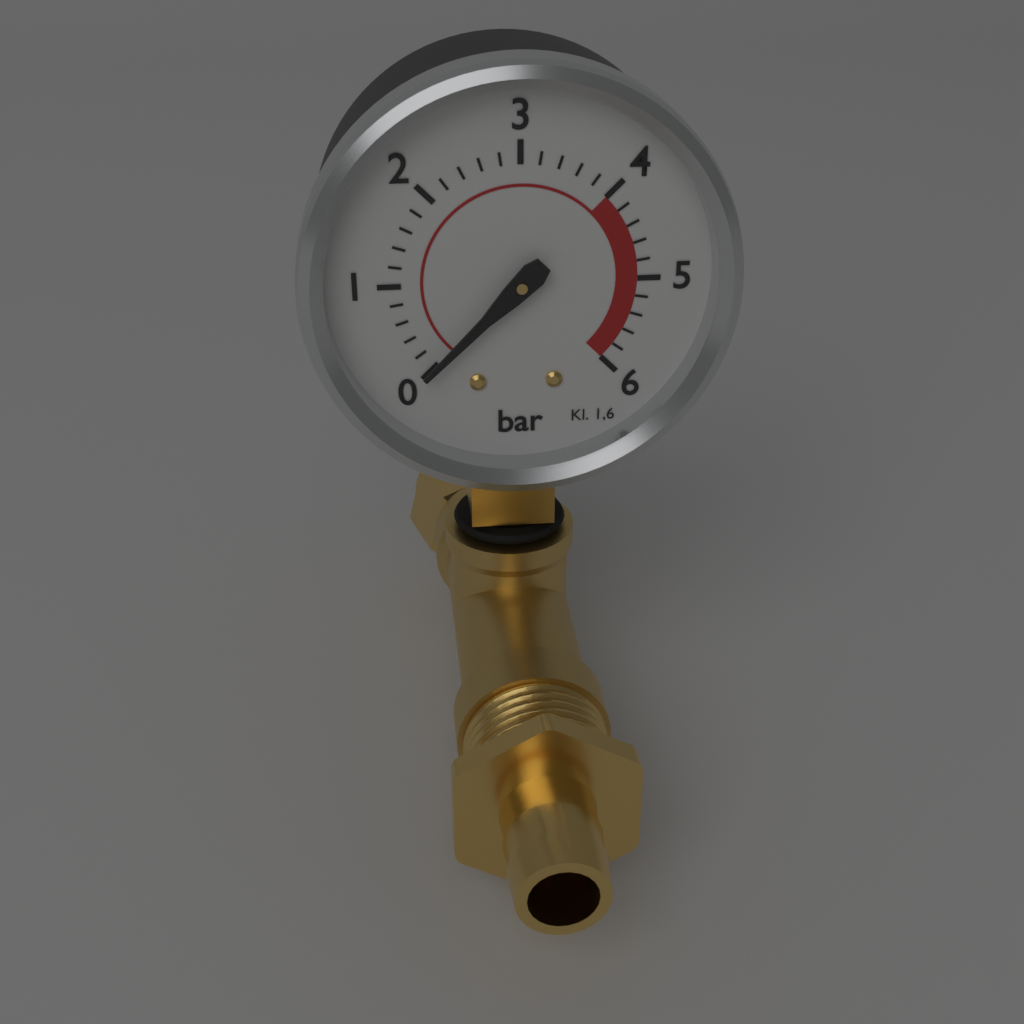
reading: 0.0 bar
